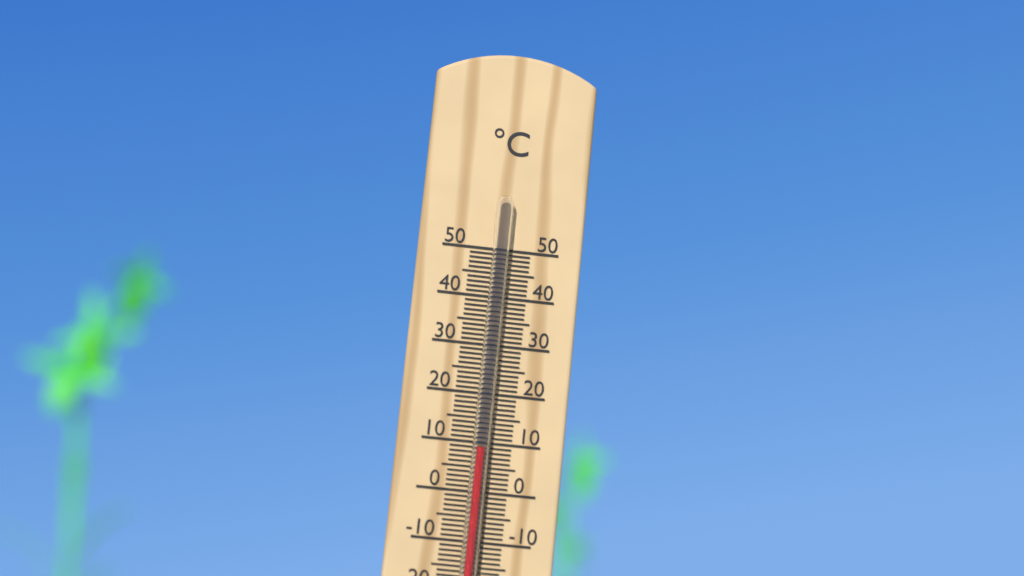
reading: 9 °C
